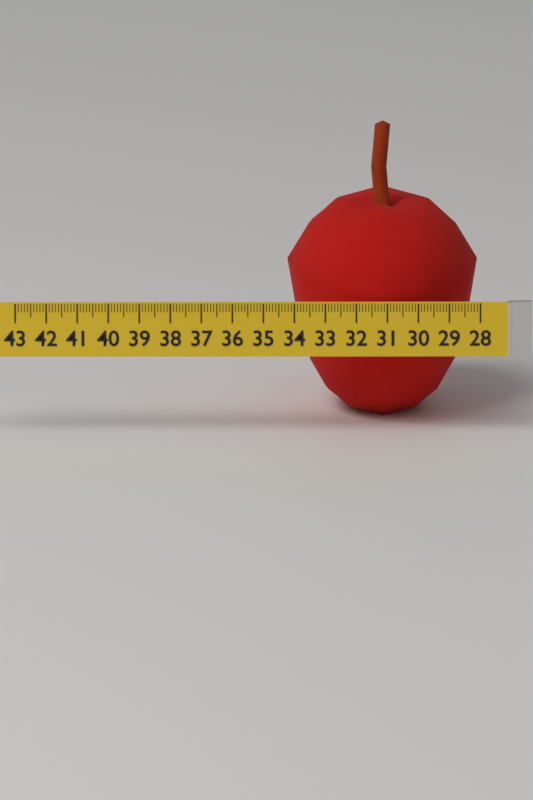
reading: 34.2 (no unit)
